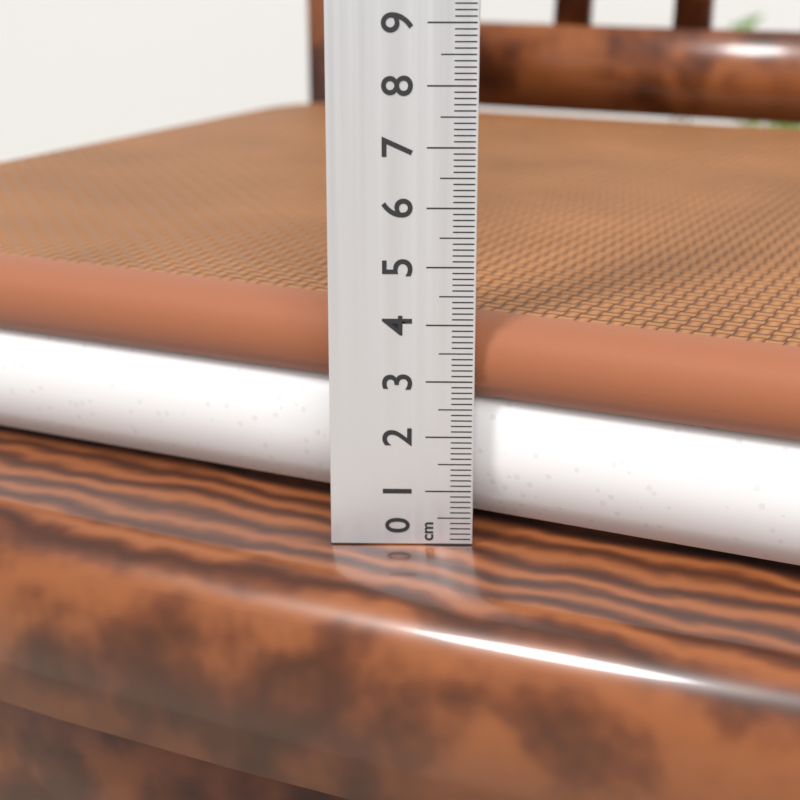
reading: 4.0 cm
